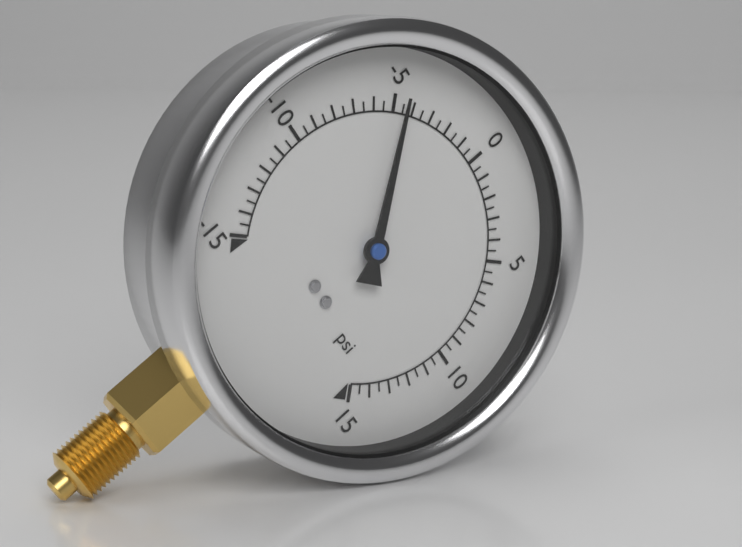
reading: -4.5 psi
